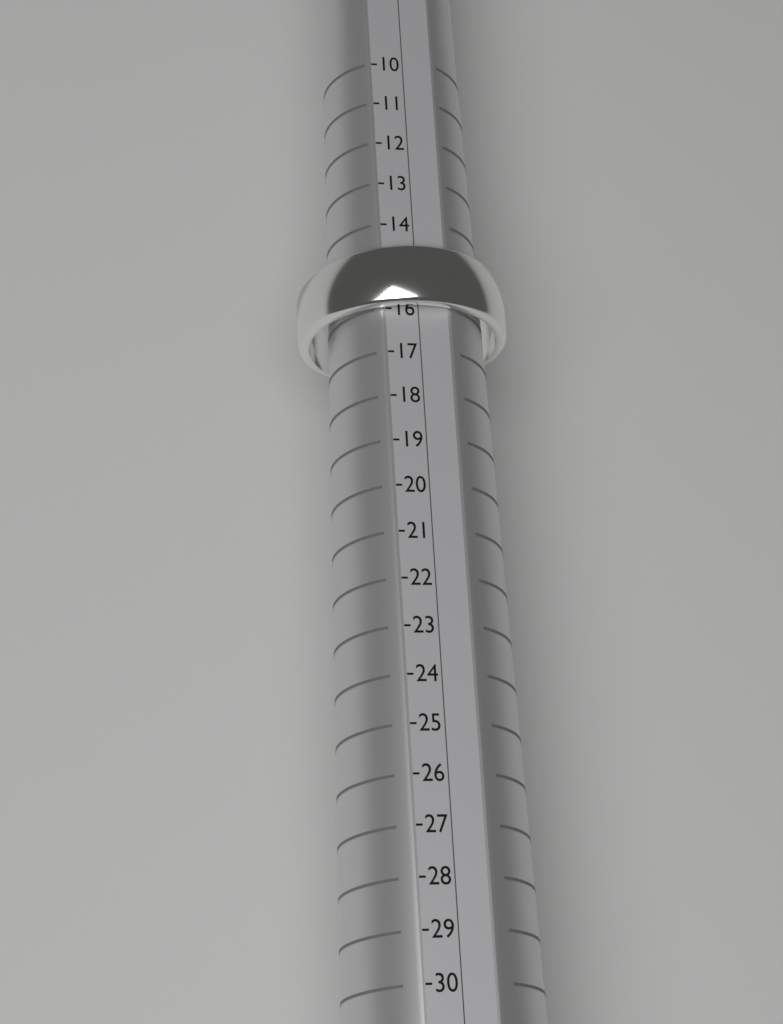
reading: 16 (no unit)
